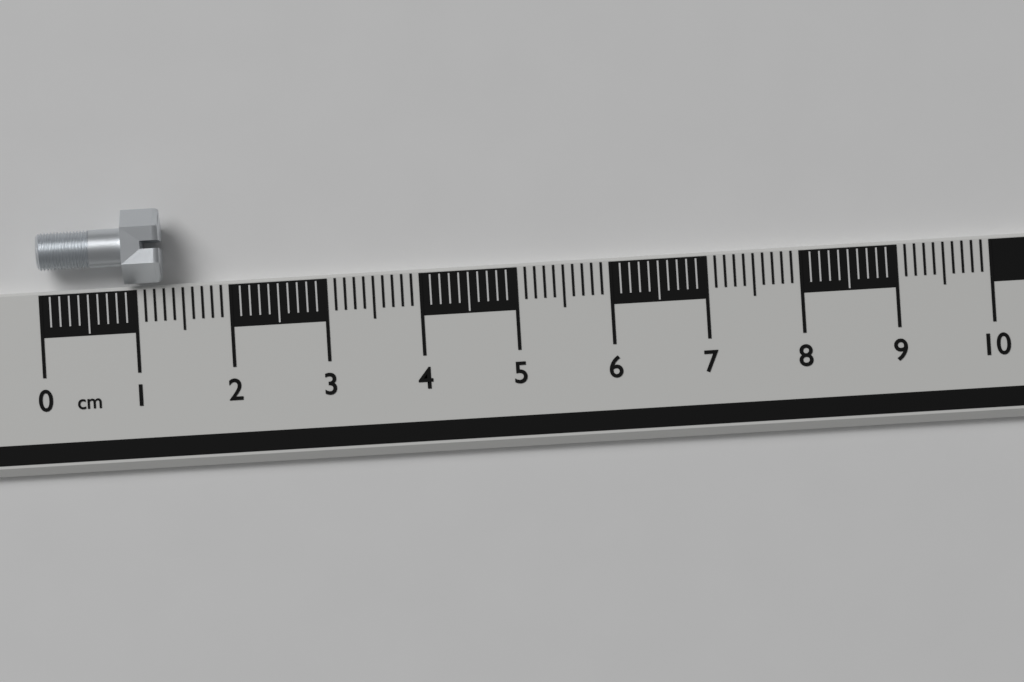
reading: 1.3 cm
